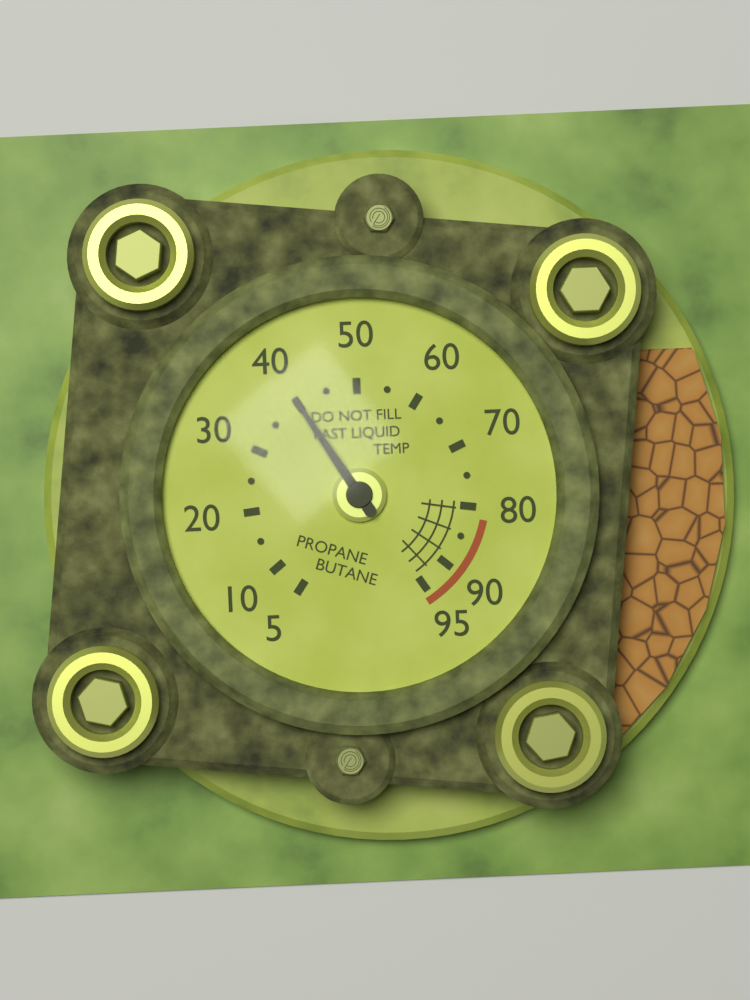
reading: 40 (no unit)
